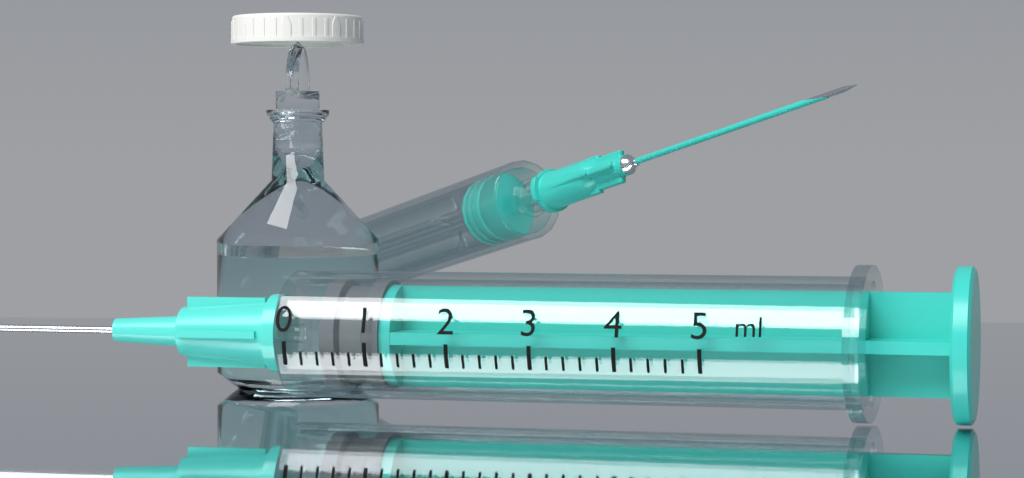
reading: 0.4 ml
